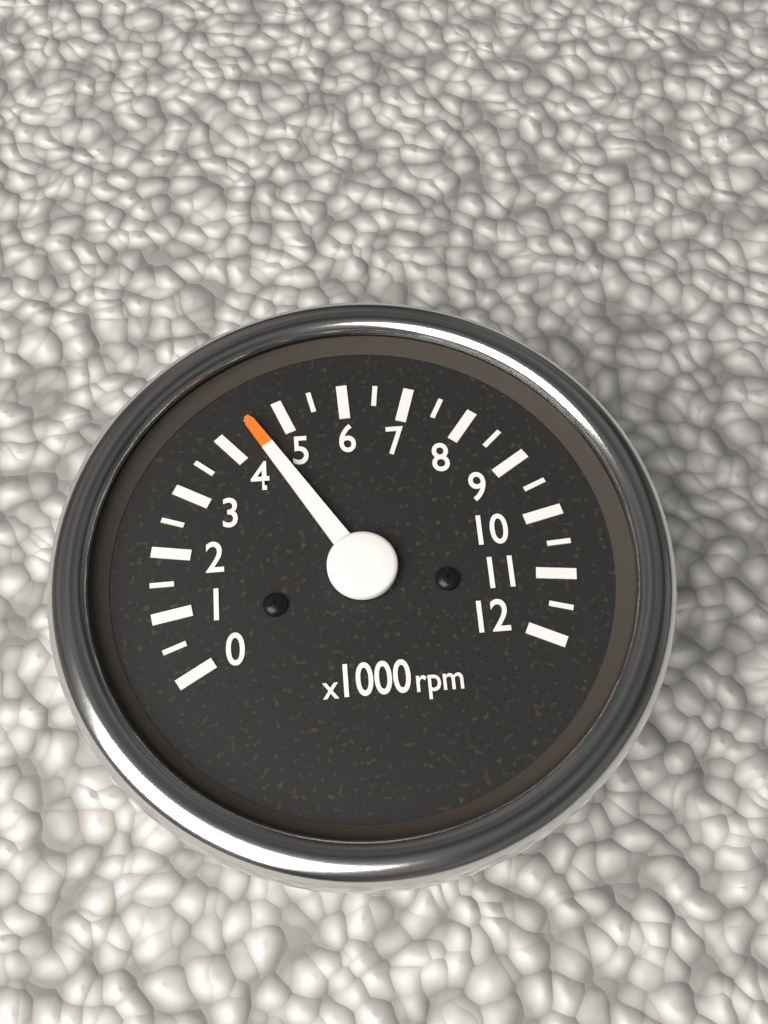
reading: 4500 rpm
